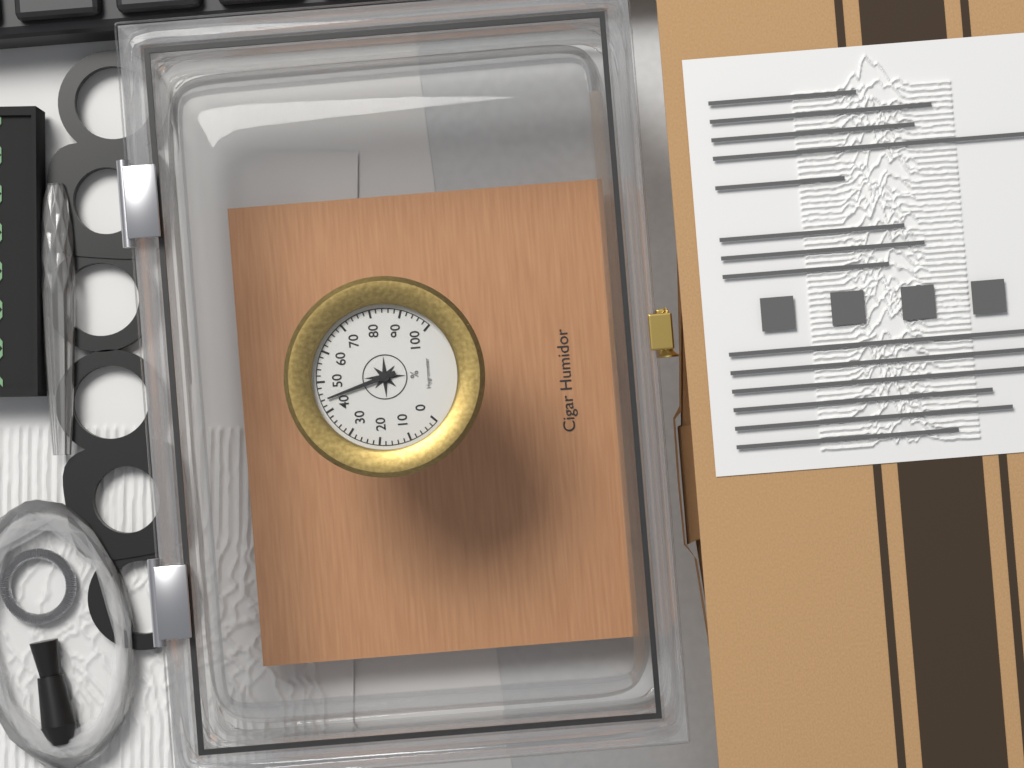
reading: 44 %
